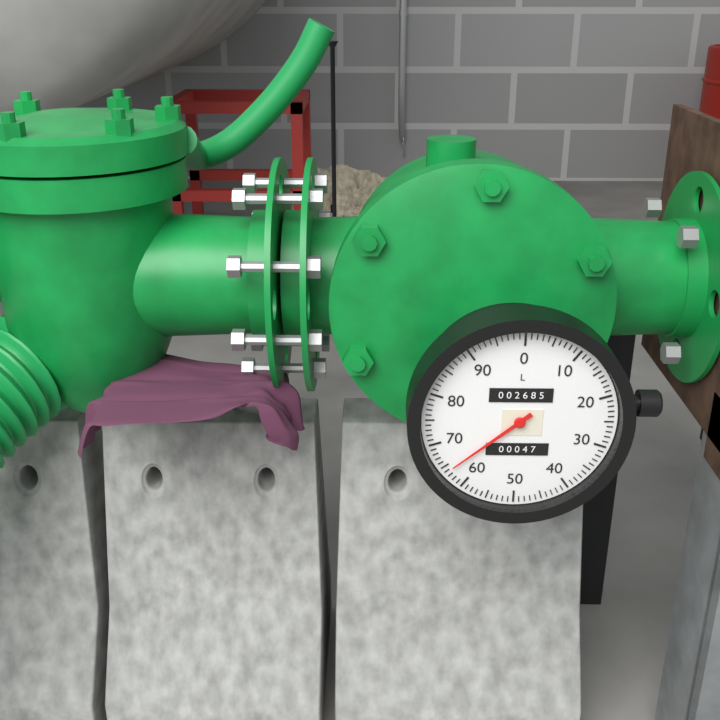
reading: 64 L
